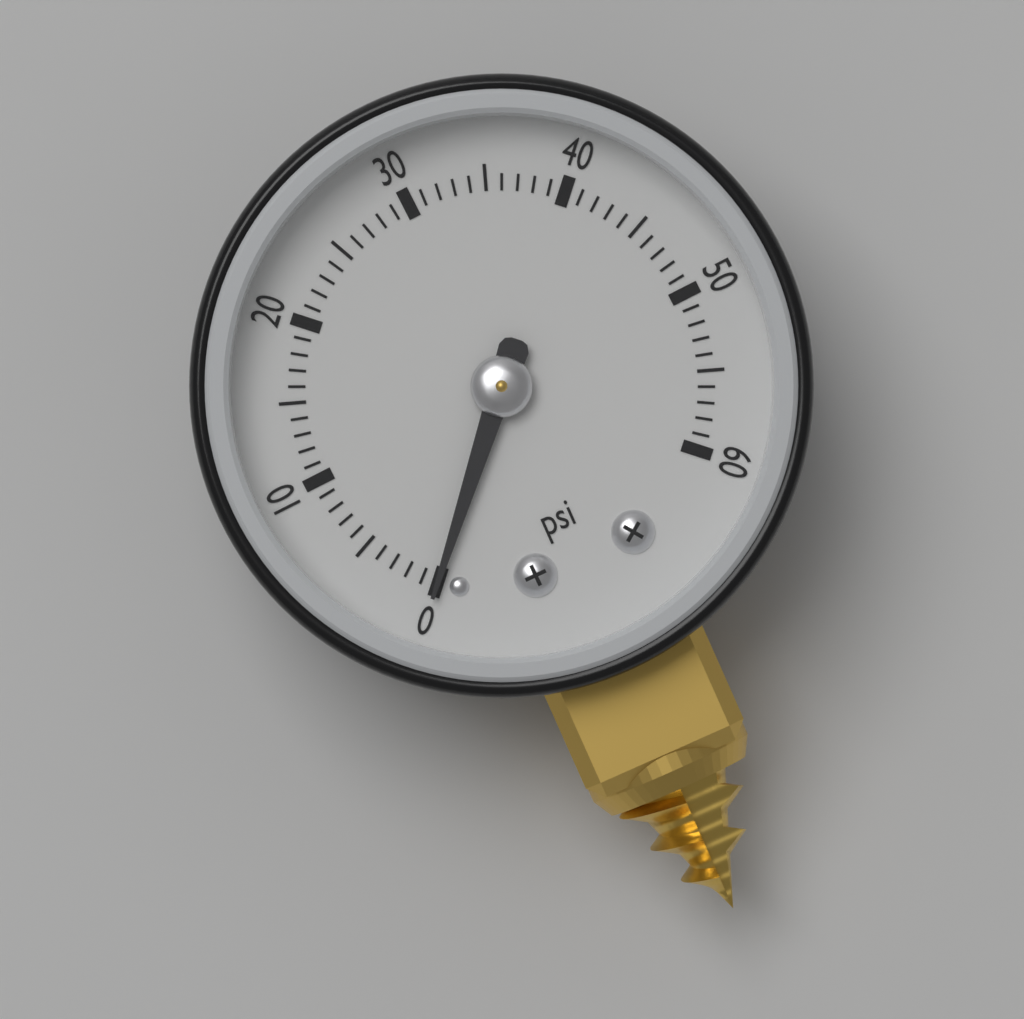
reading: 0 psi
